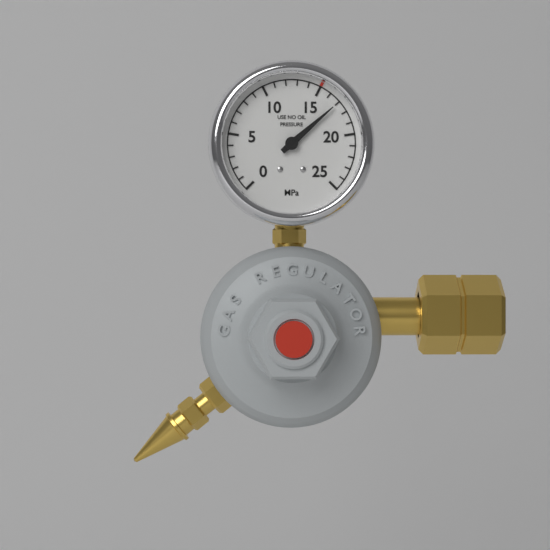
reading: 17 MPa
